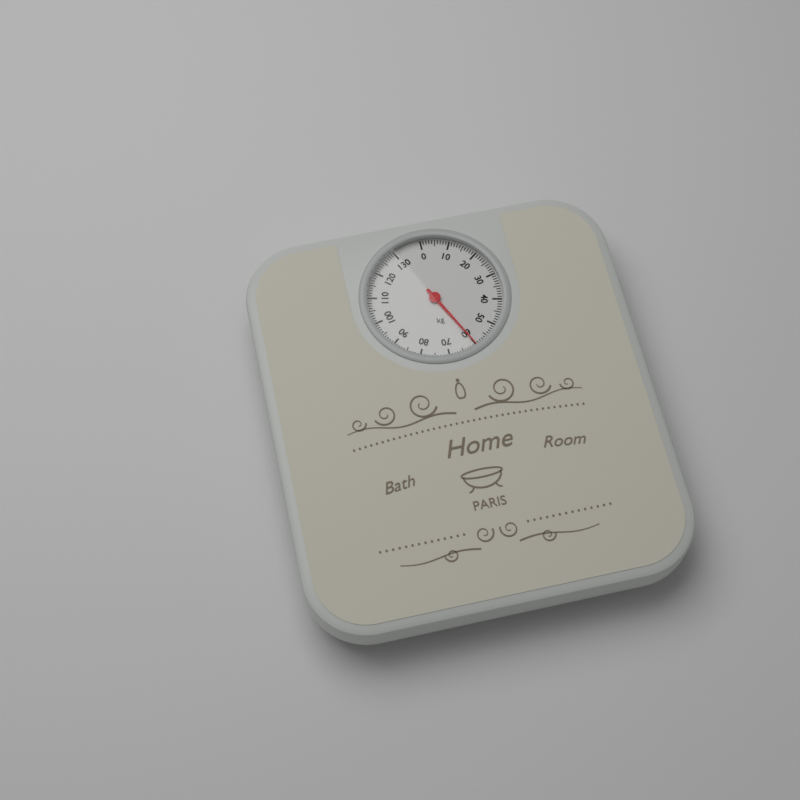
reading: 60 kg
